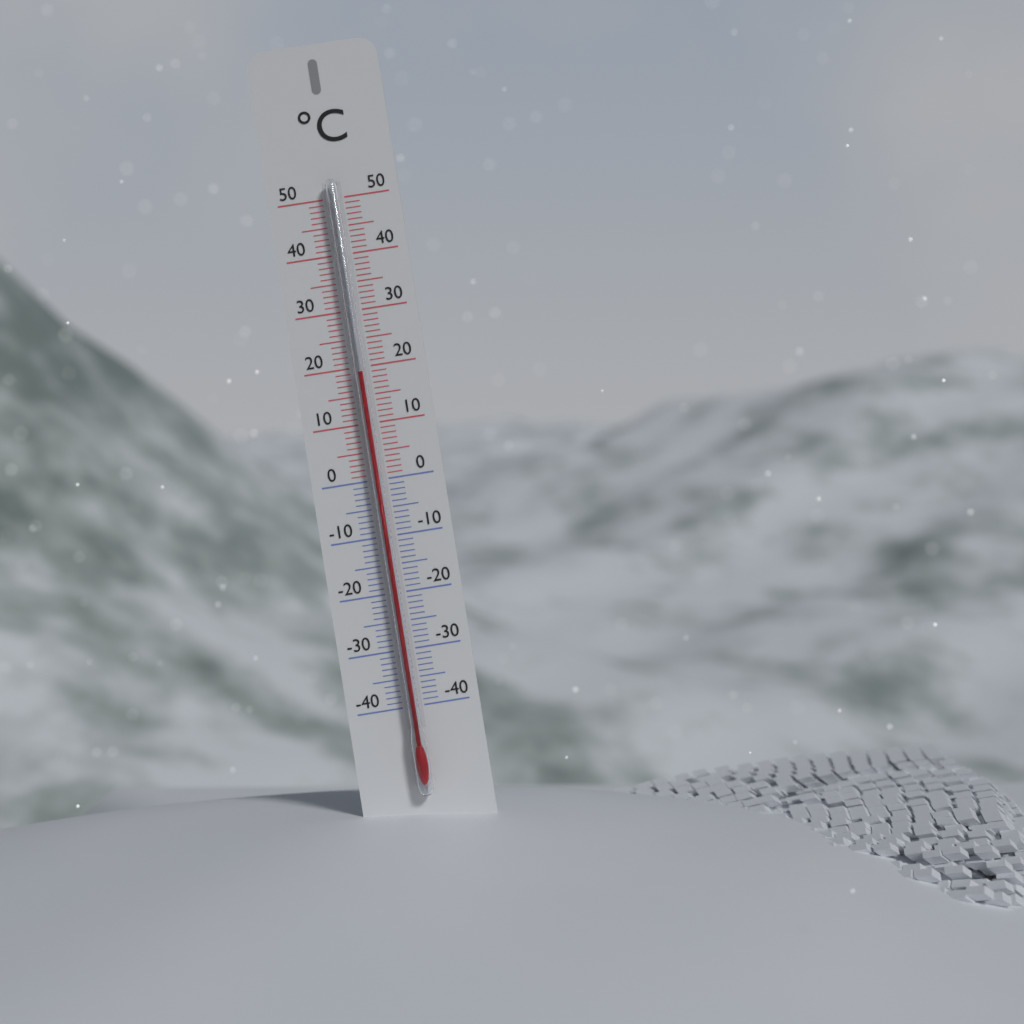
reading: 19 °C
